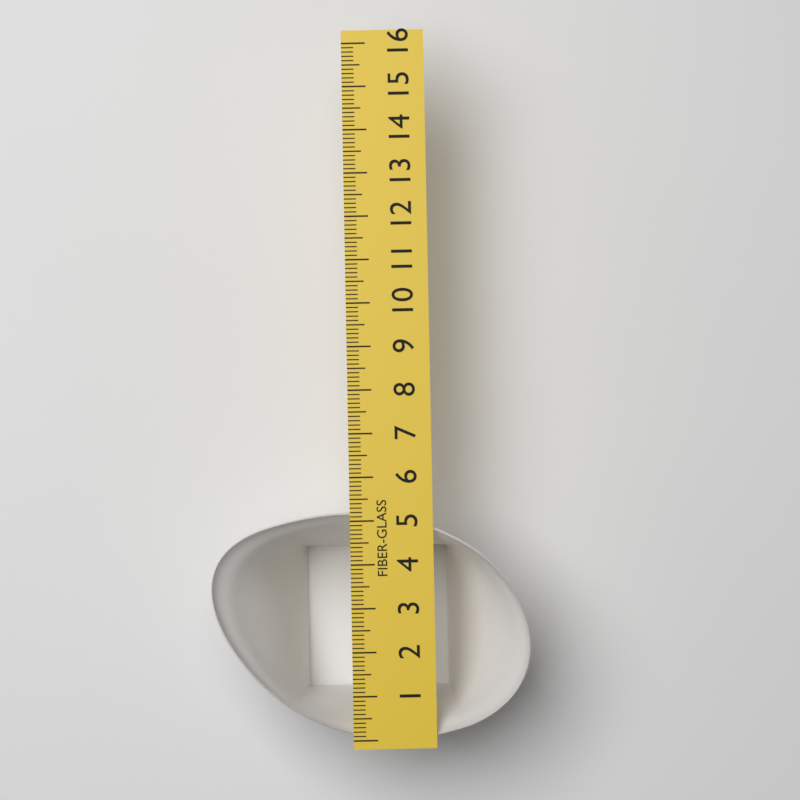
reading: 5.2 (no unit)
